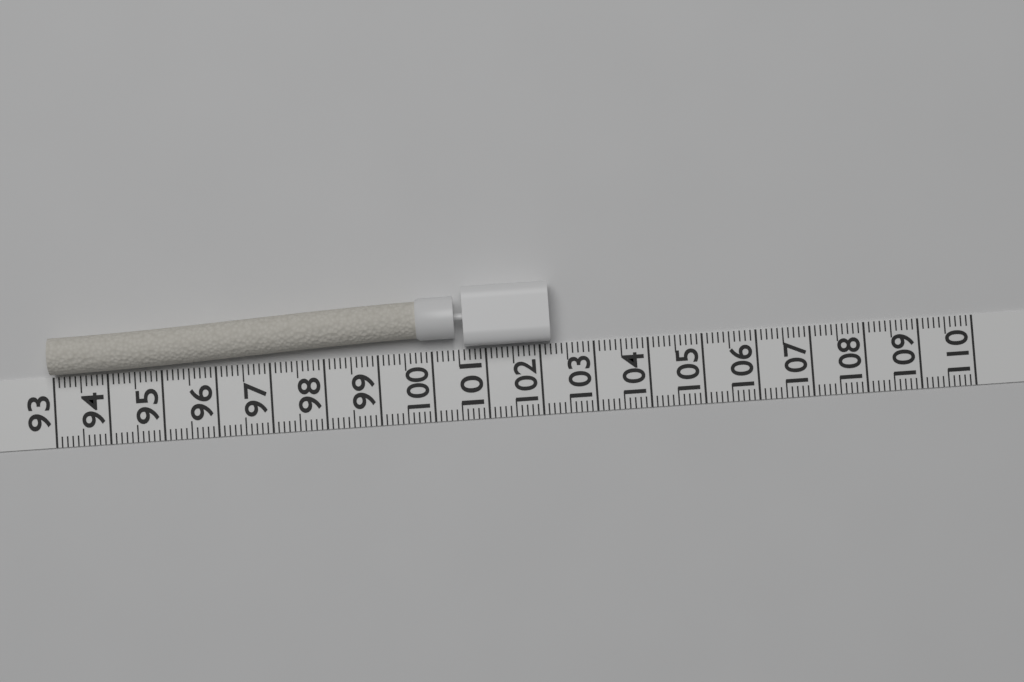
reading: 102.2 (no unit)
